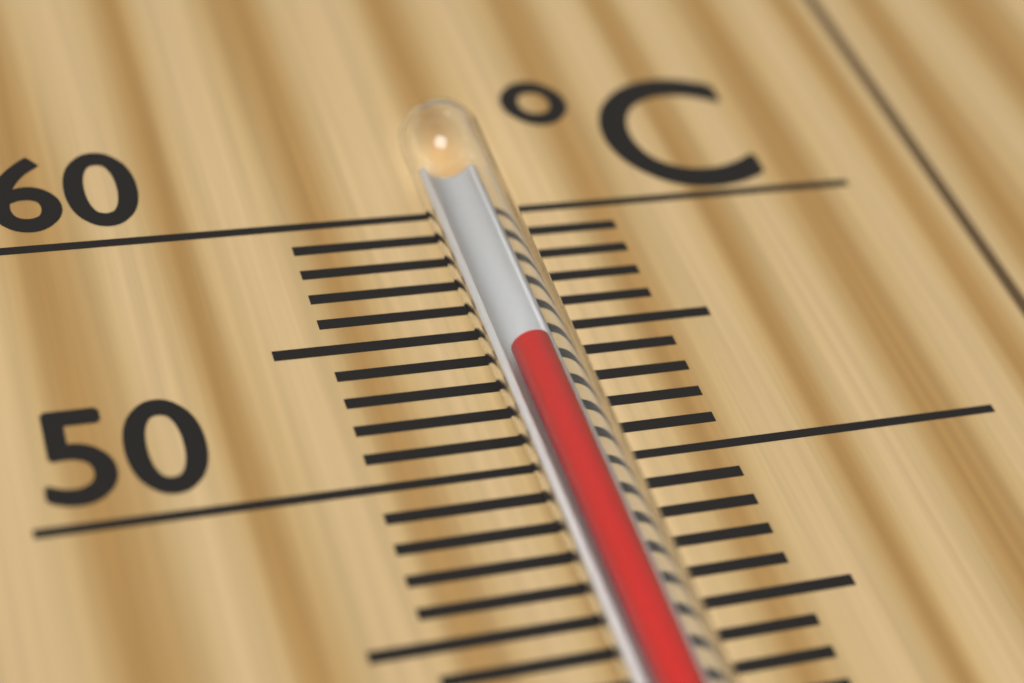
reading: 53 °C
